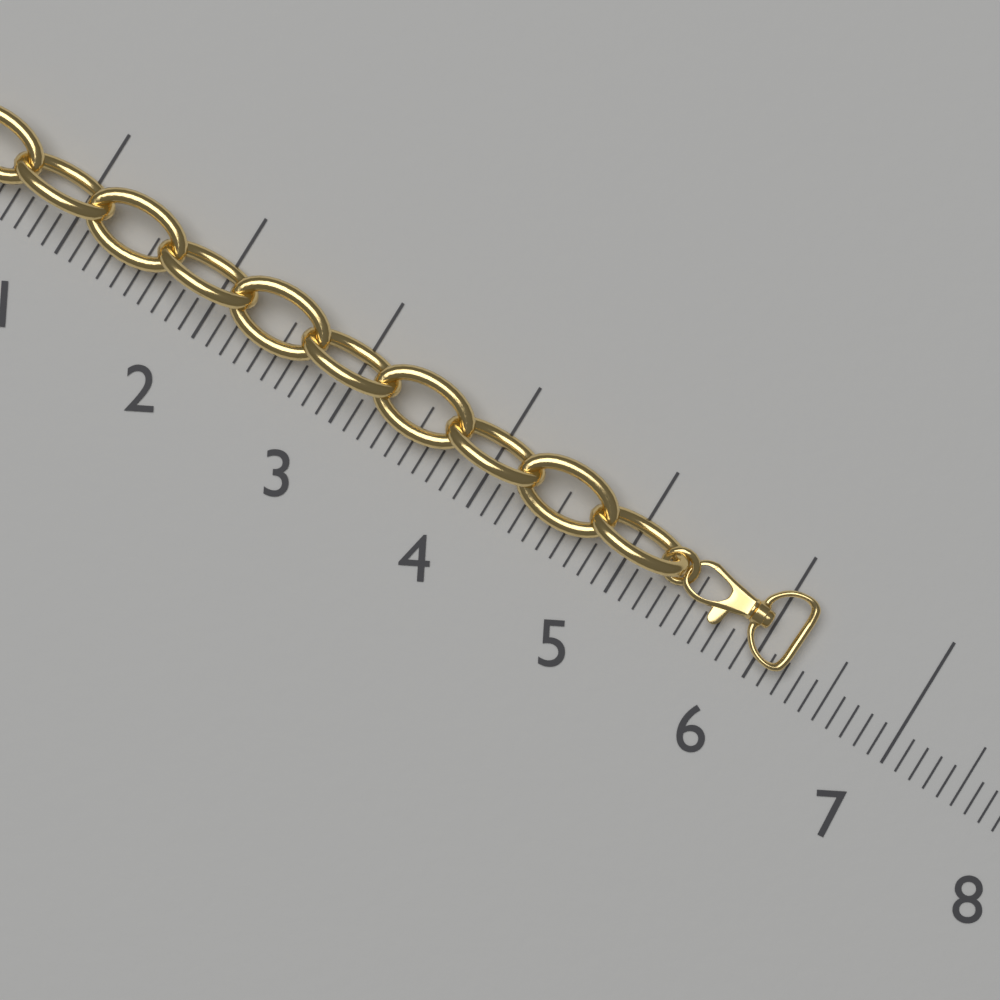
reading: 6.2 (no unit)
